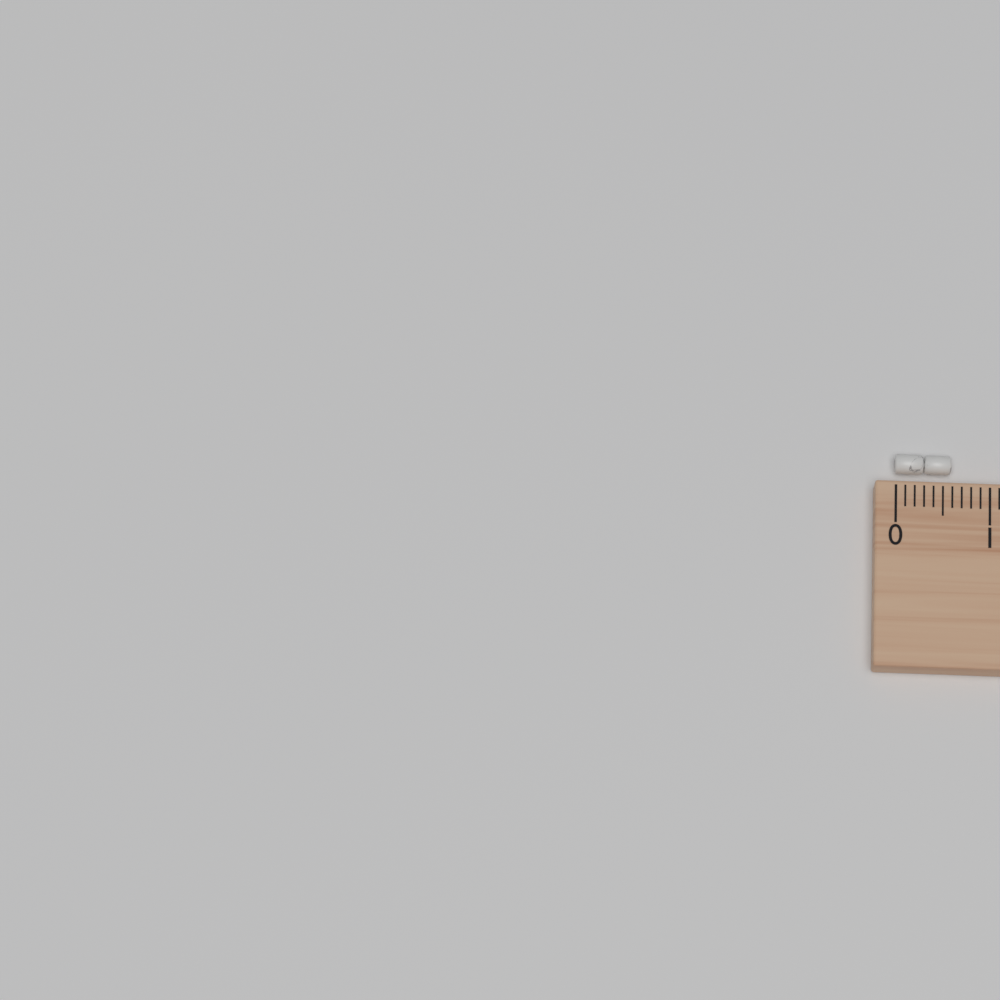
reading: 0.6 cm
